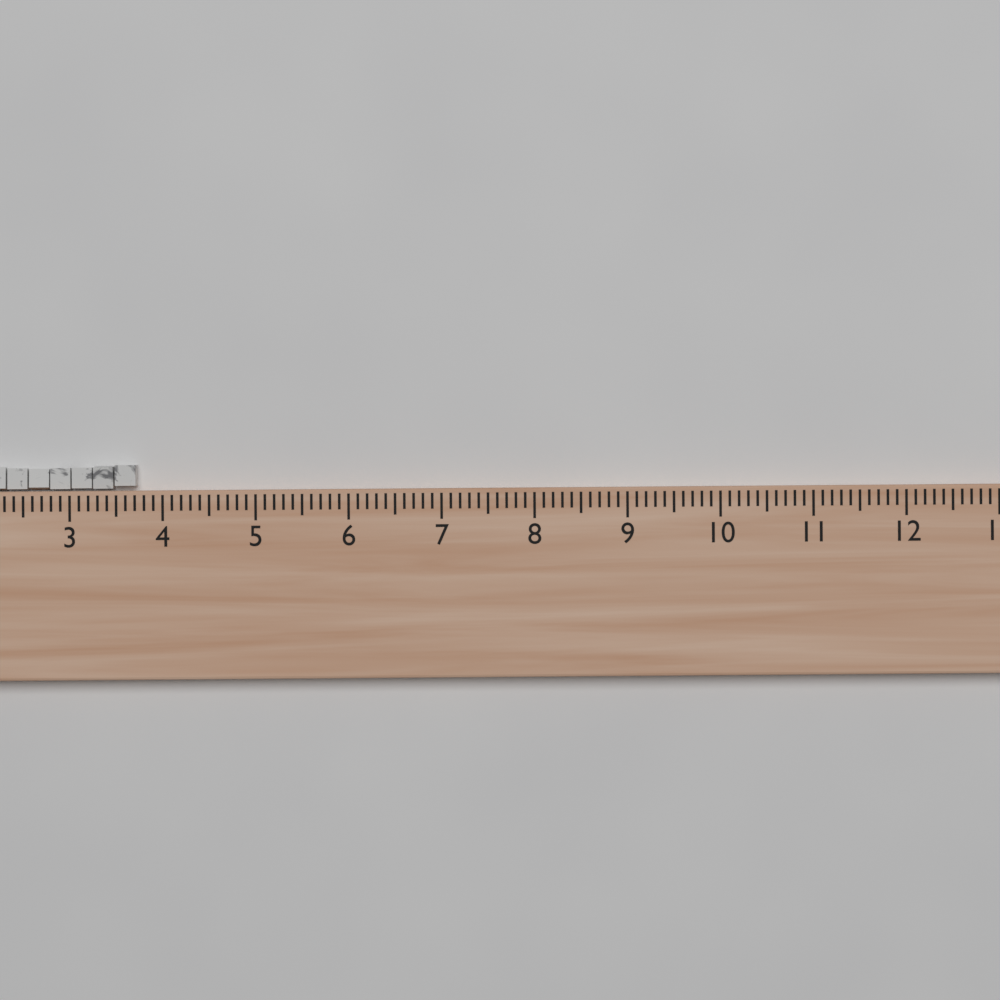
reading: 3.7 (no unit)
